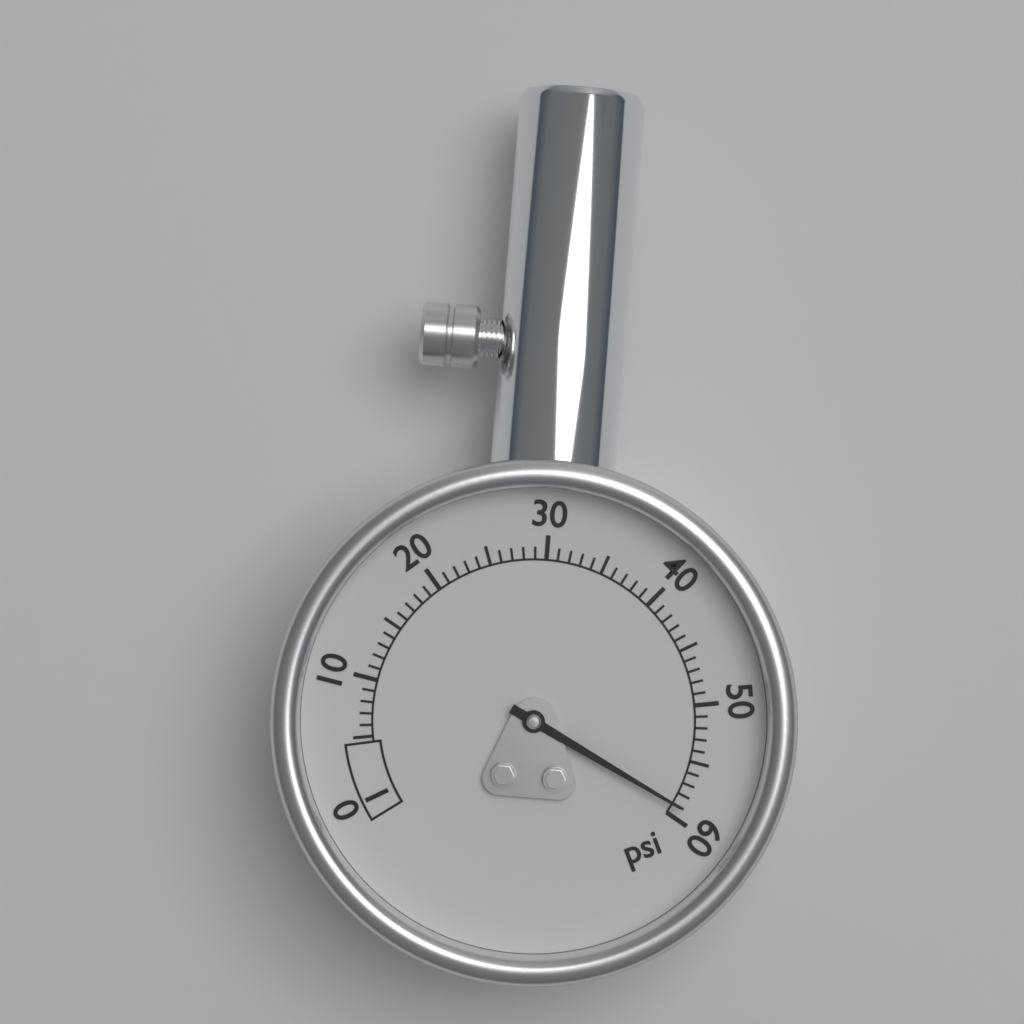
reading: 59 psi
